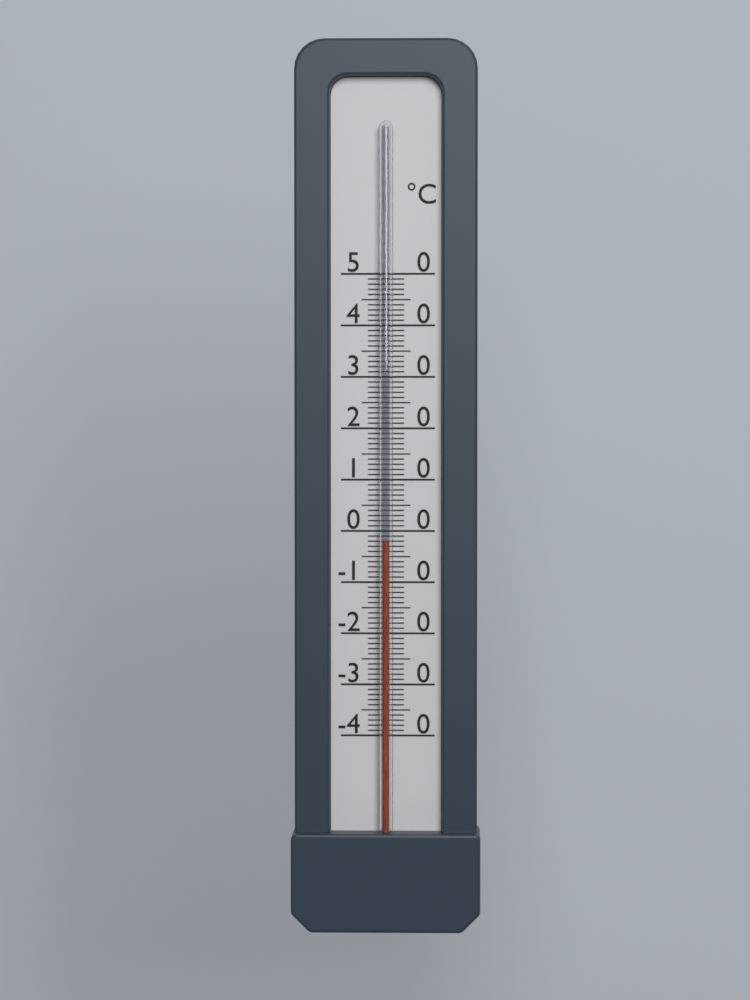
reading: -2 °C
